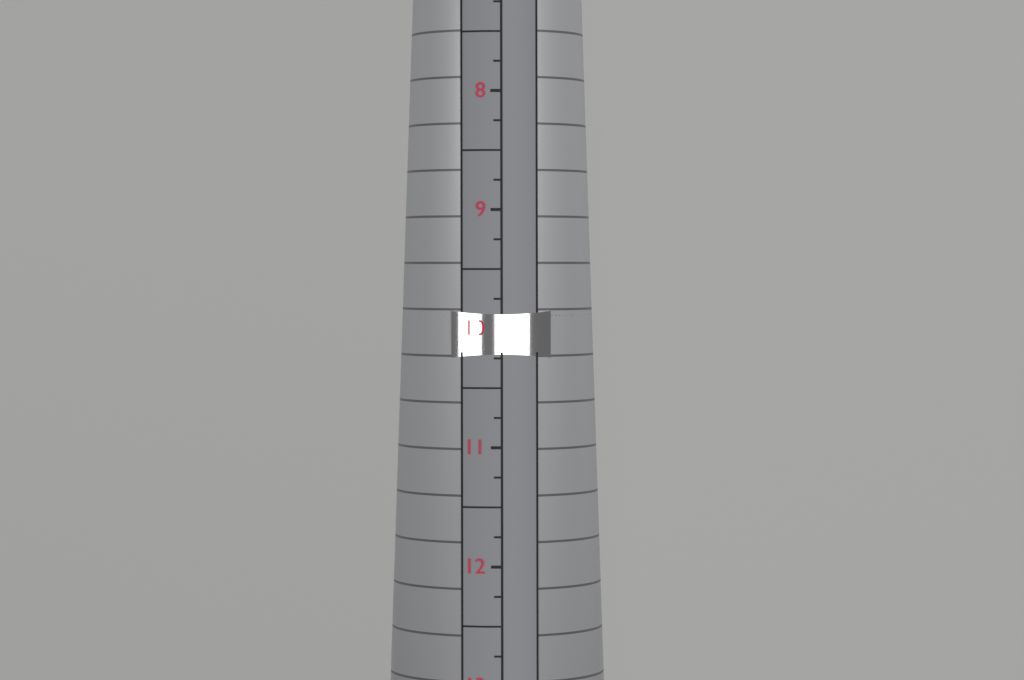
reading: 10.25 (no unit)
